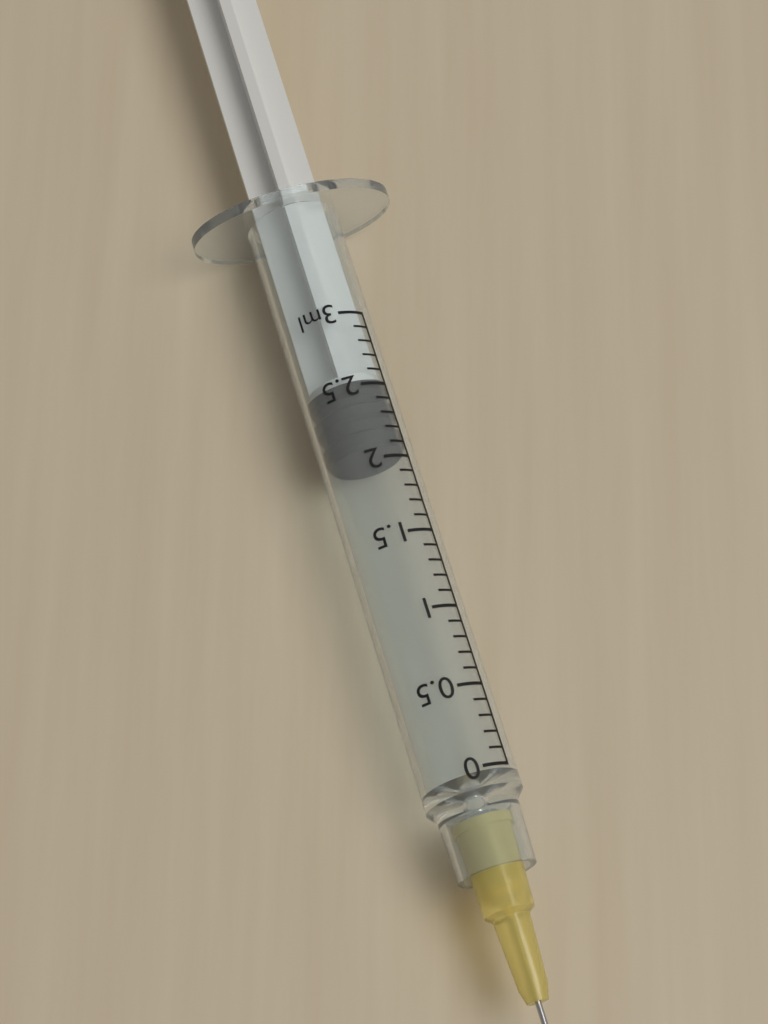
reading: 2.1 ml
